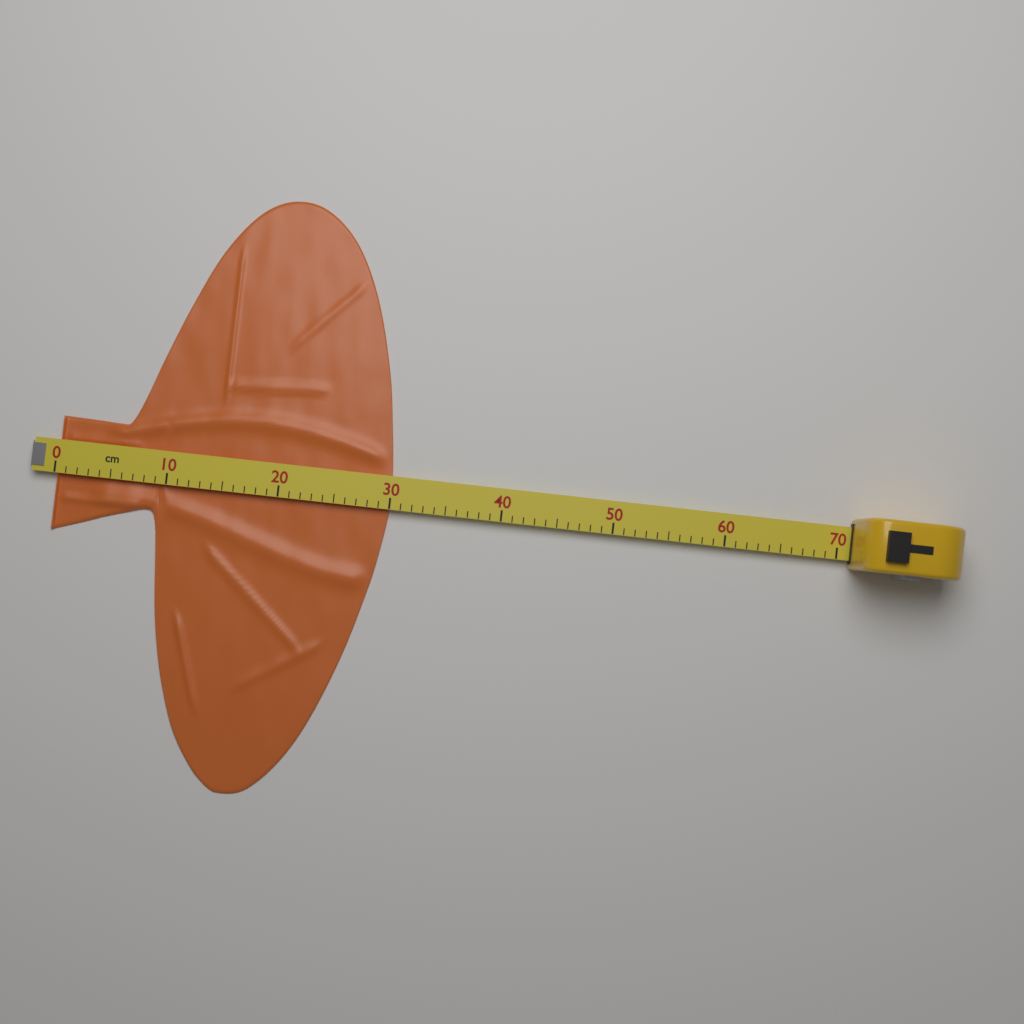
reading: 30 cm
